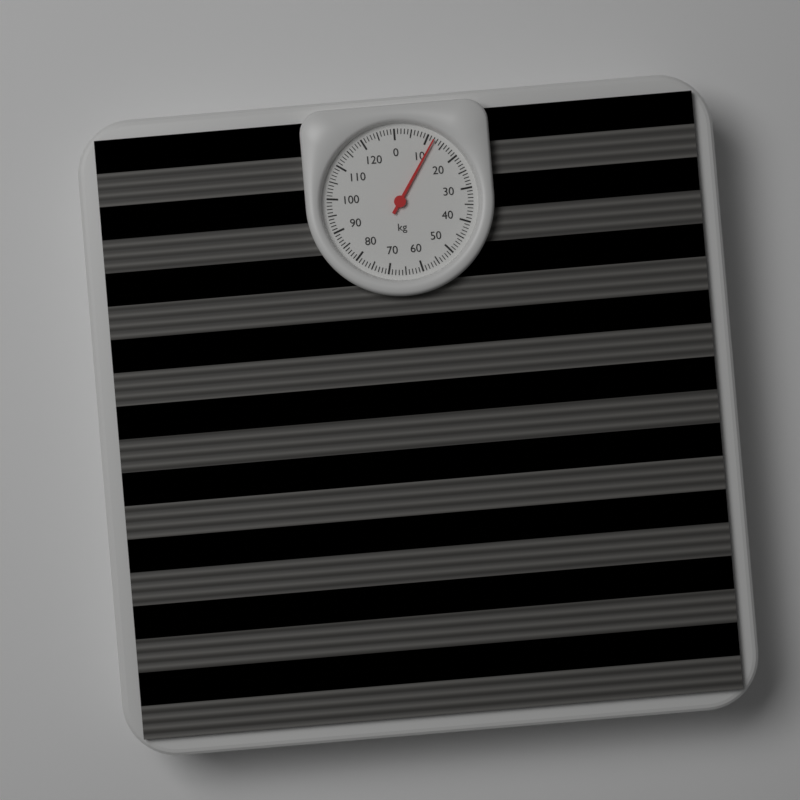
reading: 12 kg
